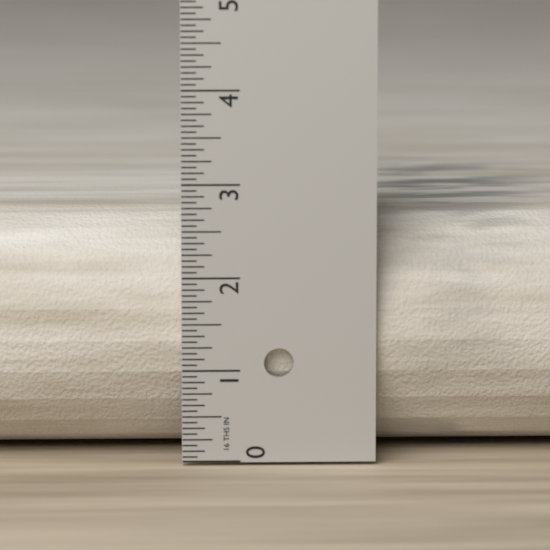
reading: 2.6250 in
